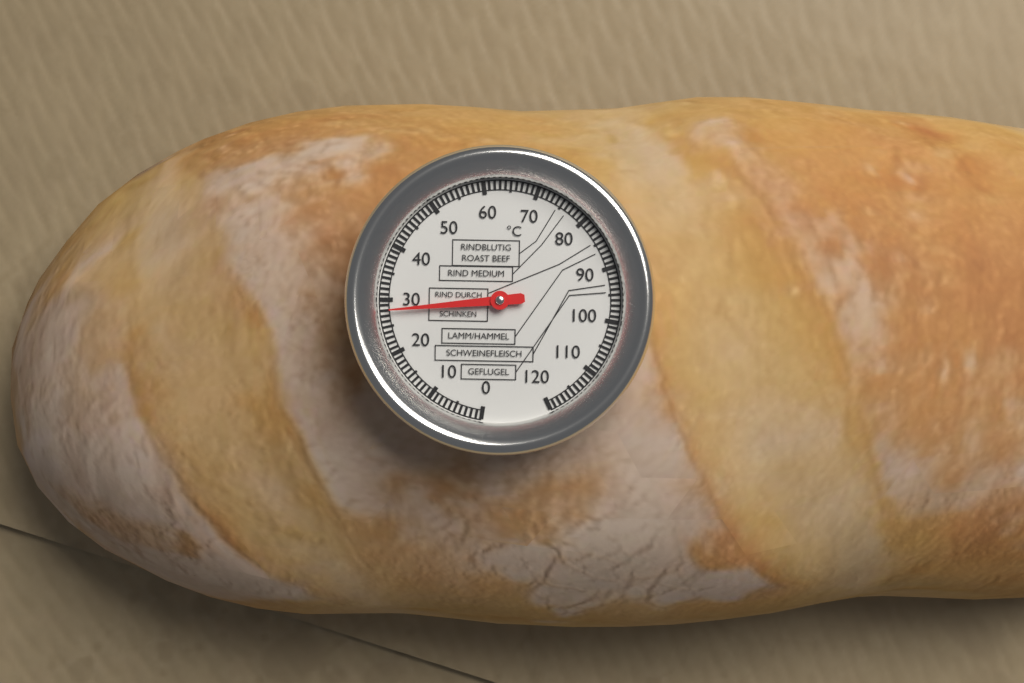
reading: 28 °C
